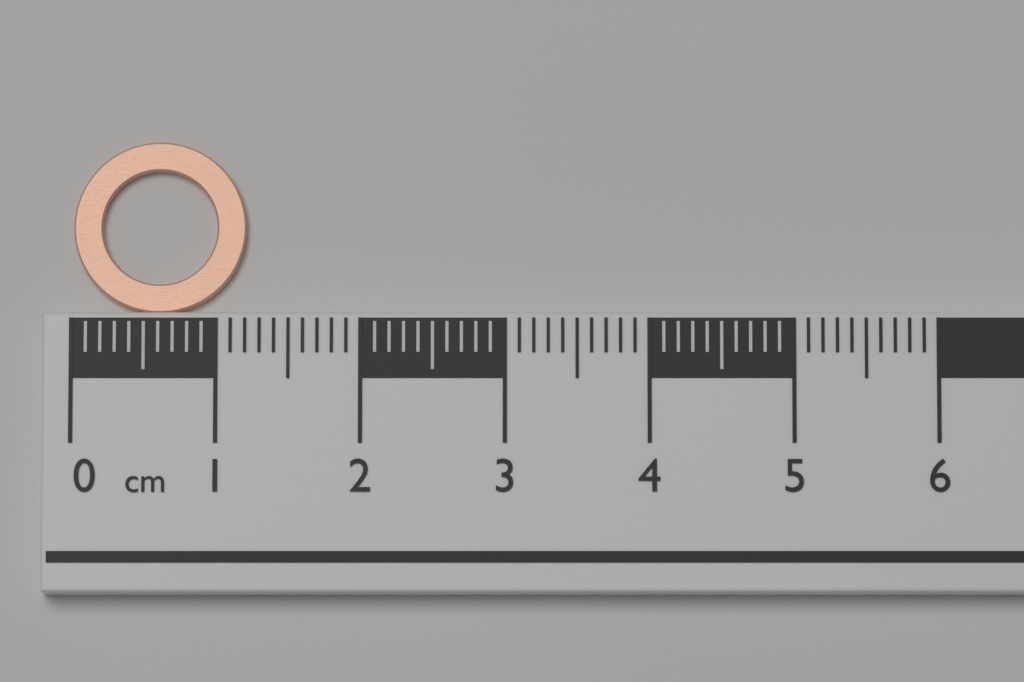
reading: 1.2 cm
